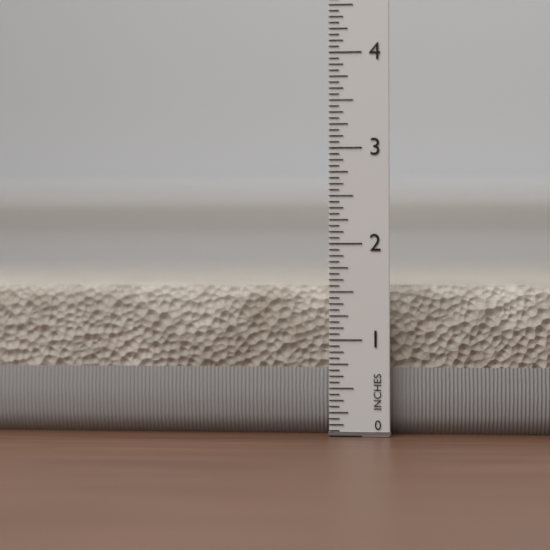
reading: 1.5625 in
